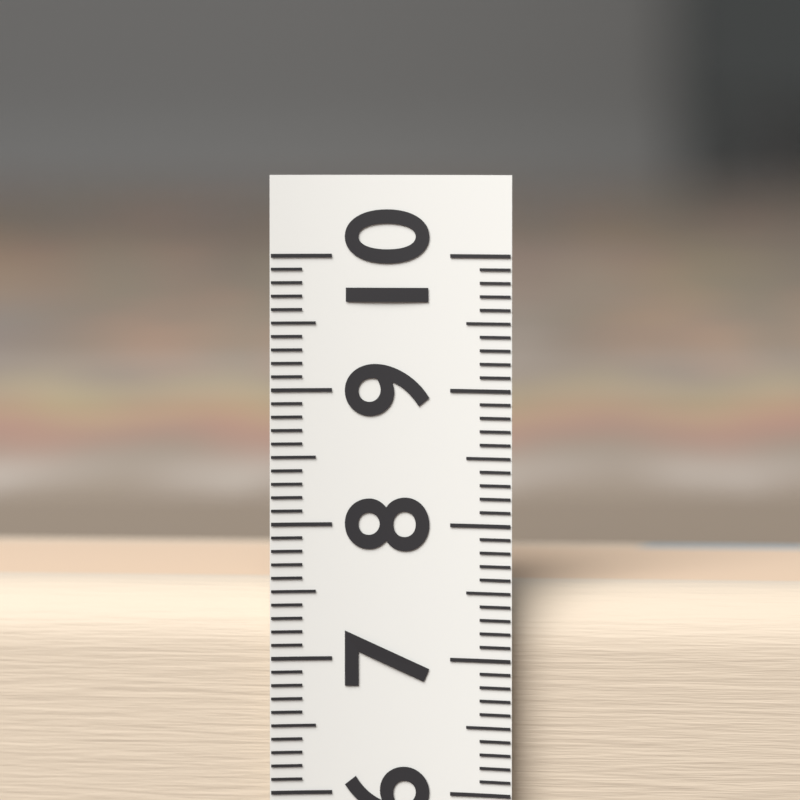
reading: 7.5 (no unit)
